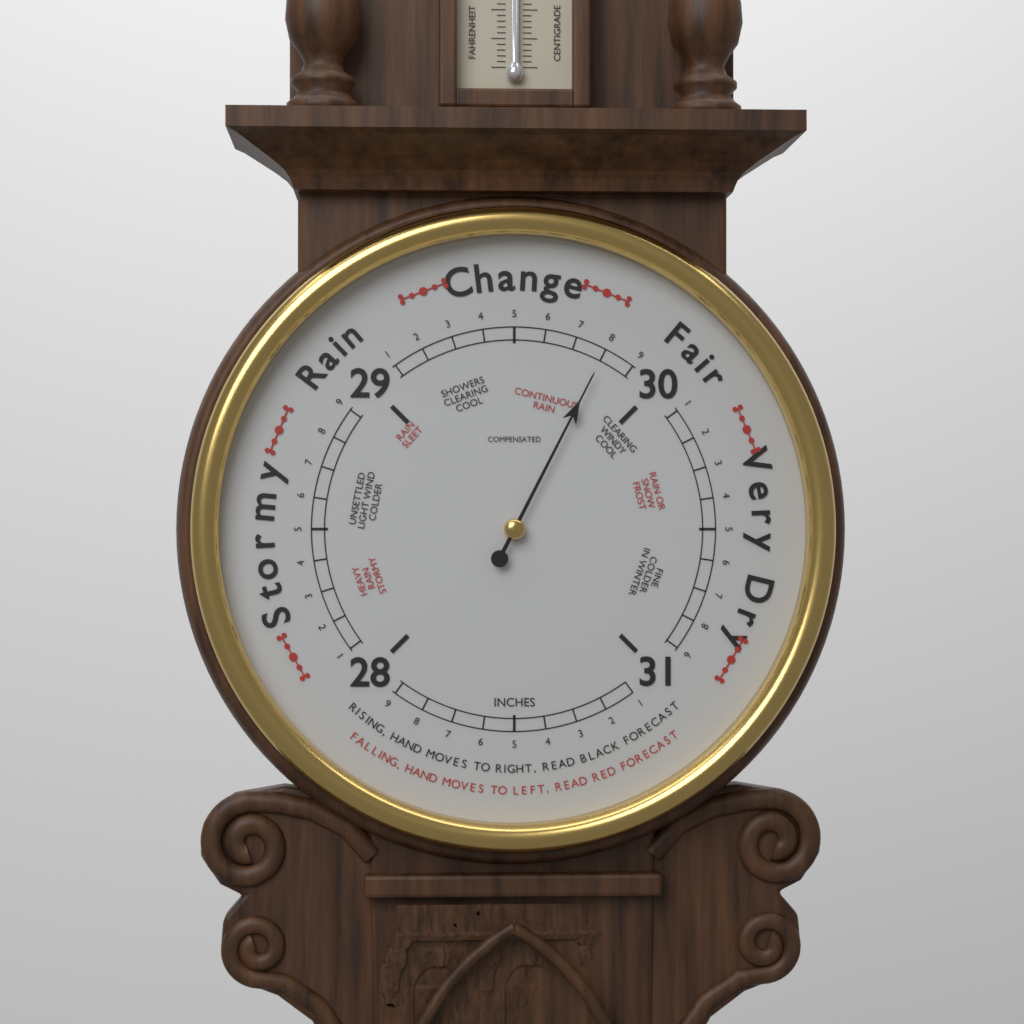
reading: 29.8 inHg
